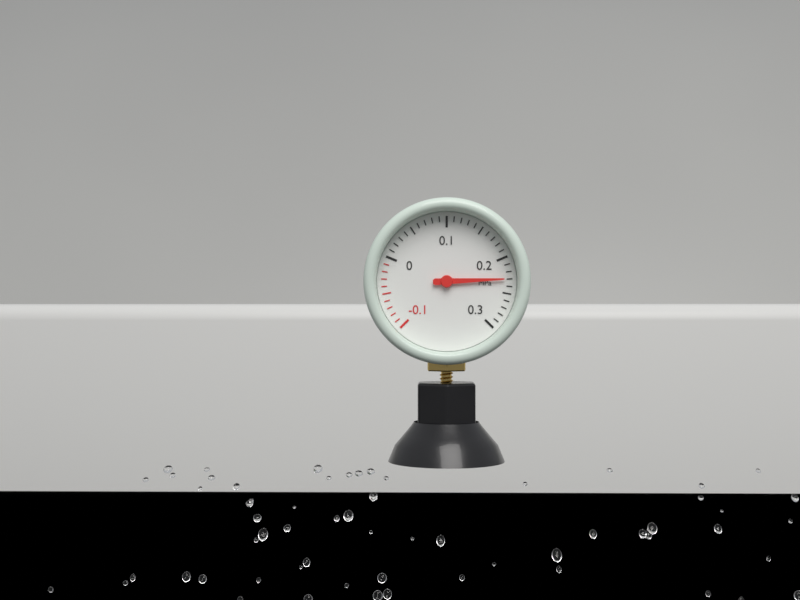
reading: 0.23 MPa
